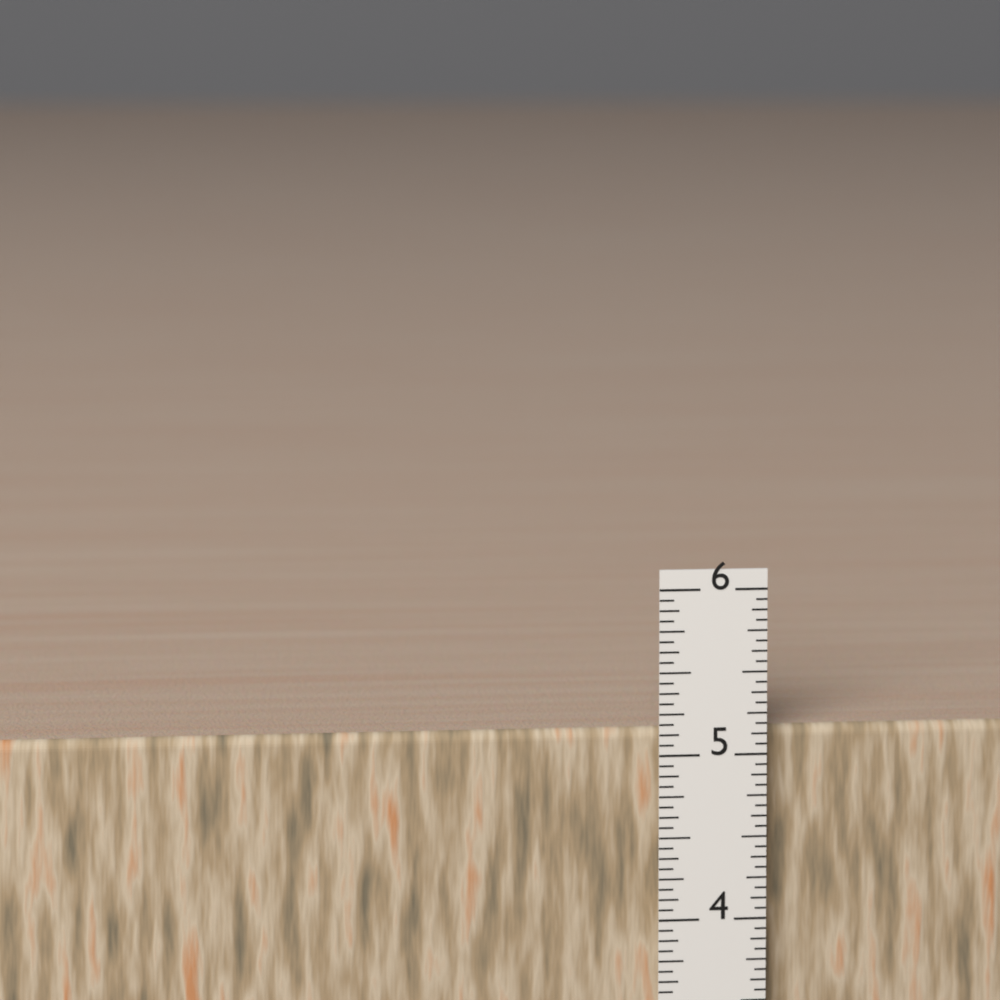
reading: 5.1250 in
